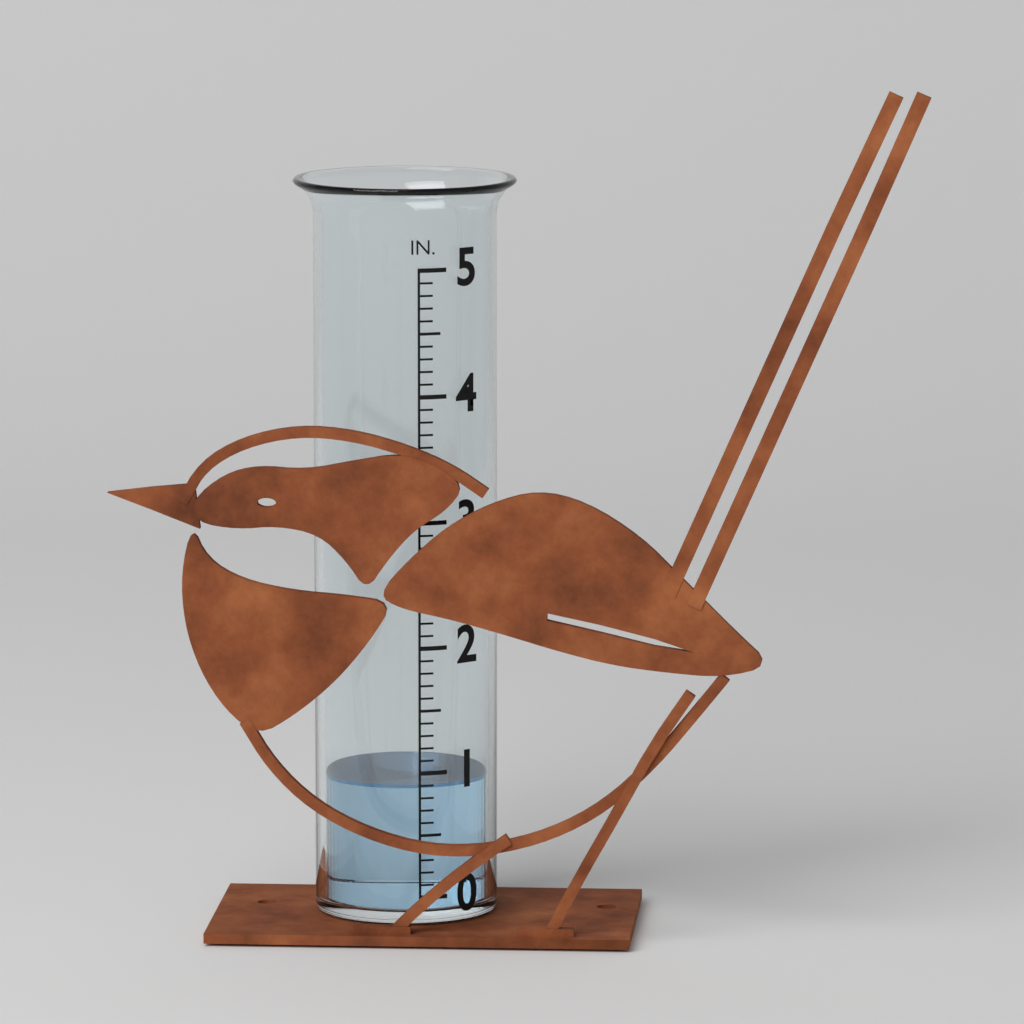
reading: 0.9 in
